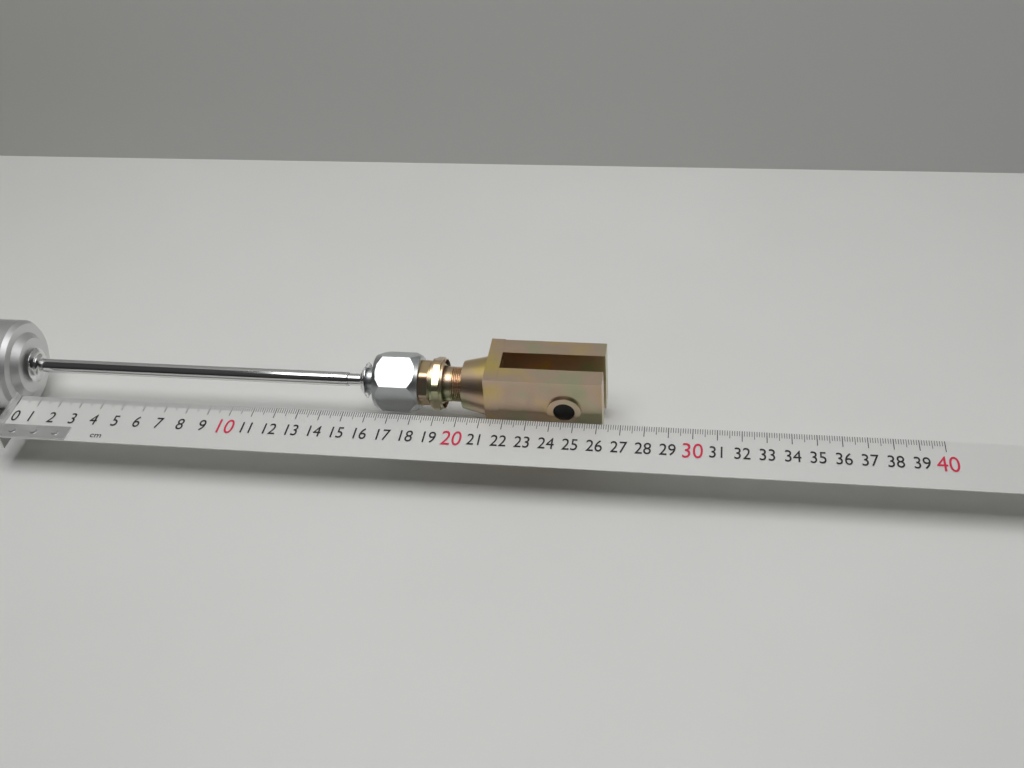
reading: 26.2 cm
